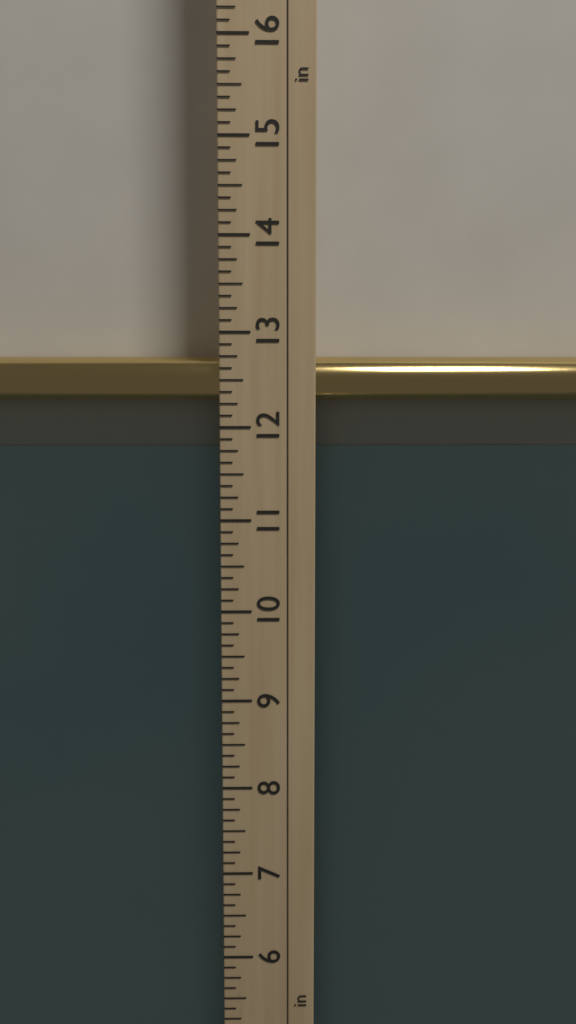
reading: 12.750 in
